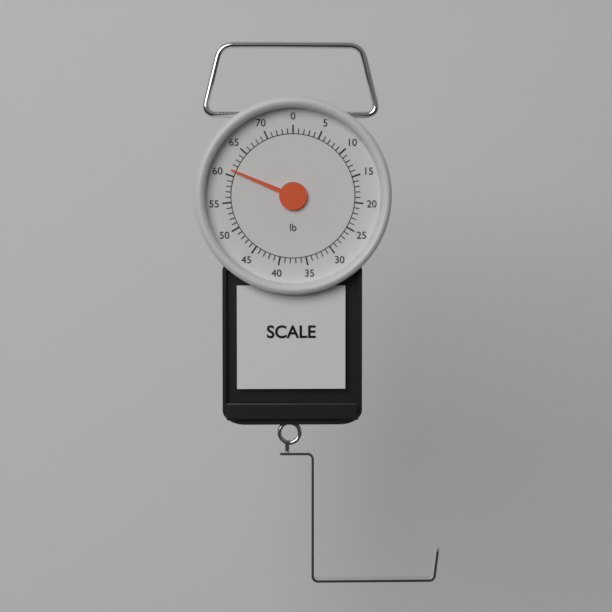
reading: 61 lb
